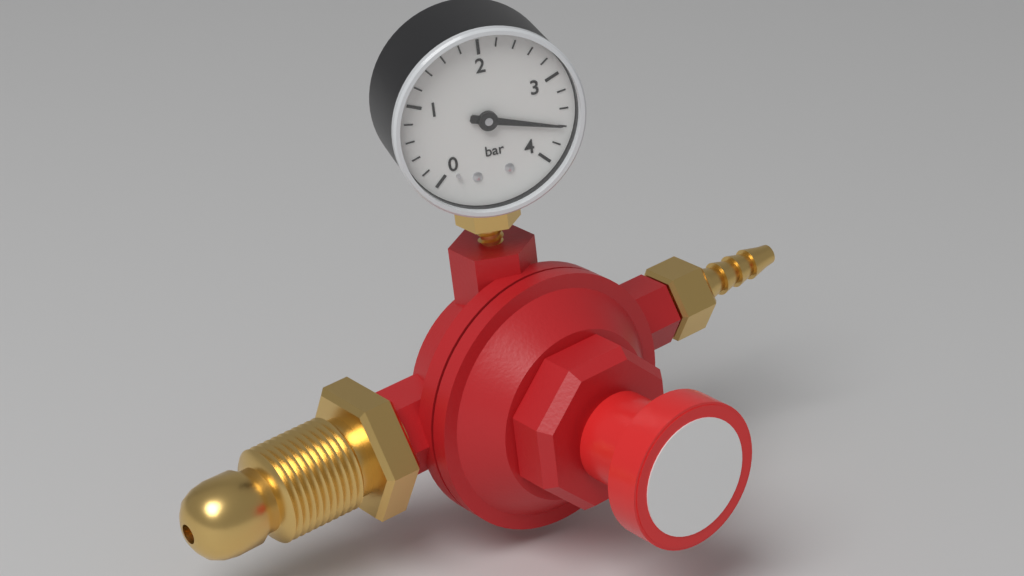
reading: 3.6 bar
